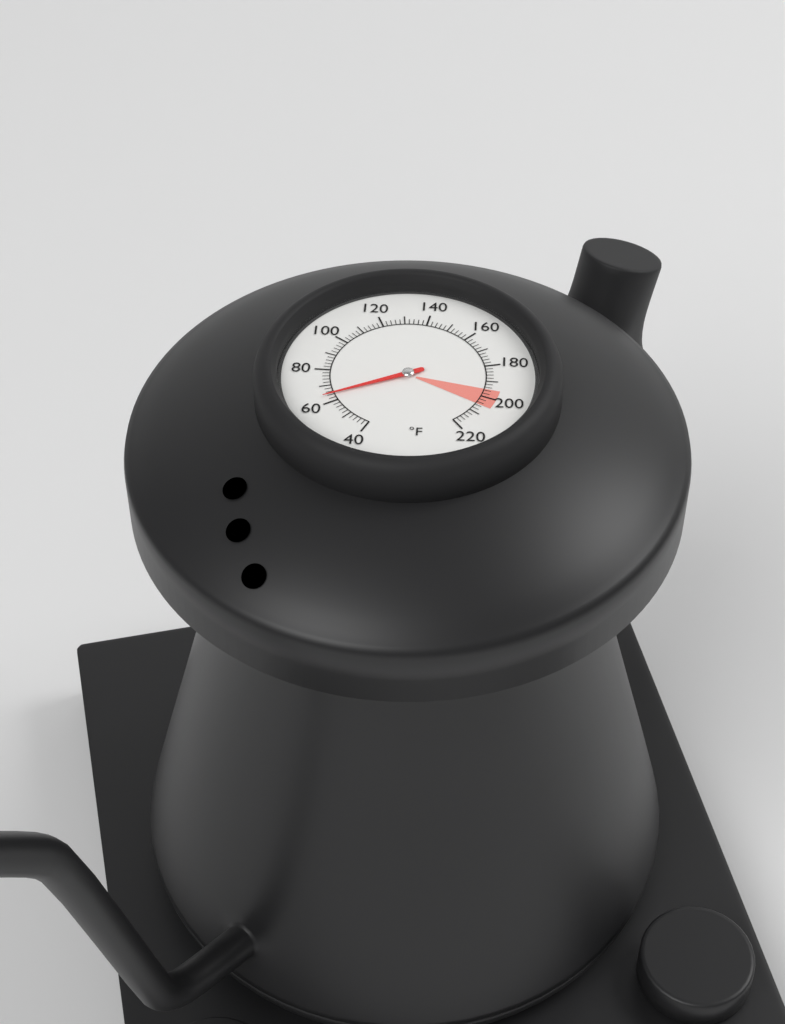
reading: 64 °F
